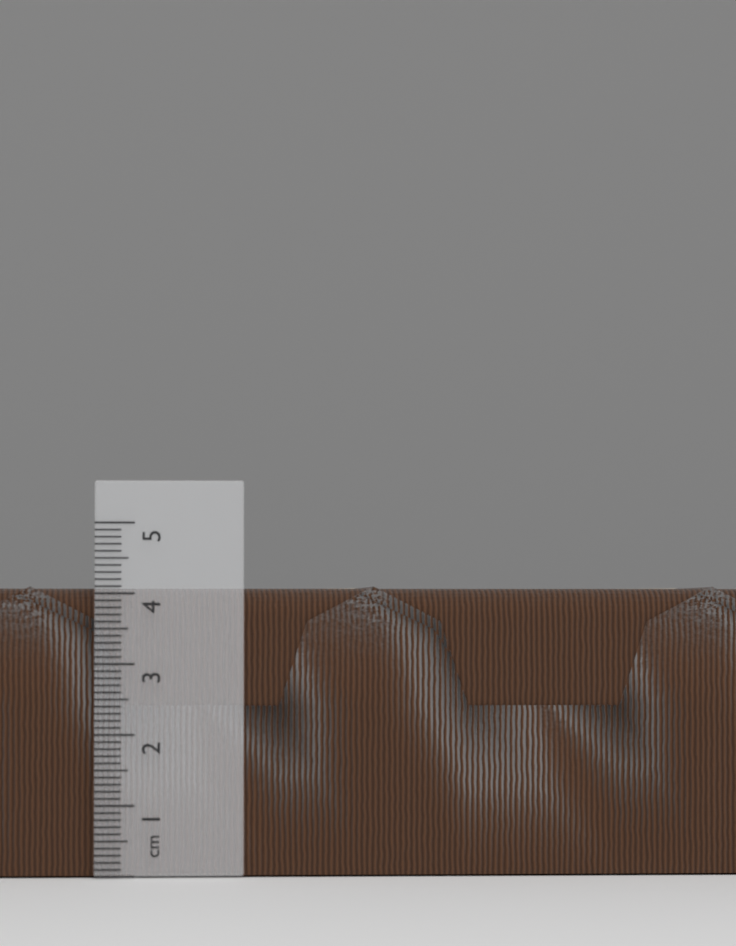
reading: 4.1 cm
